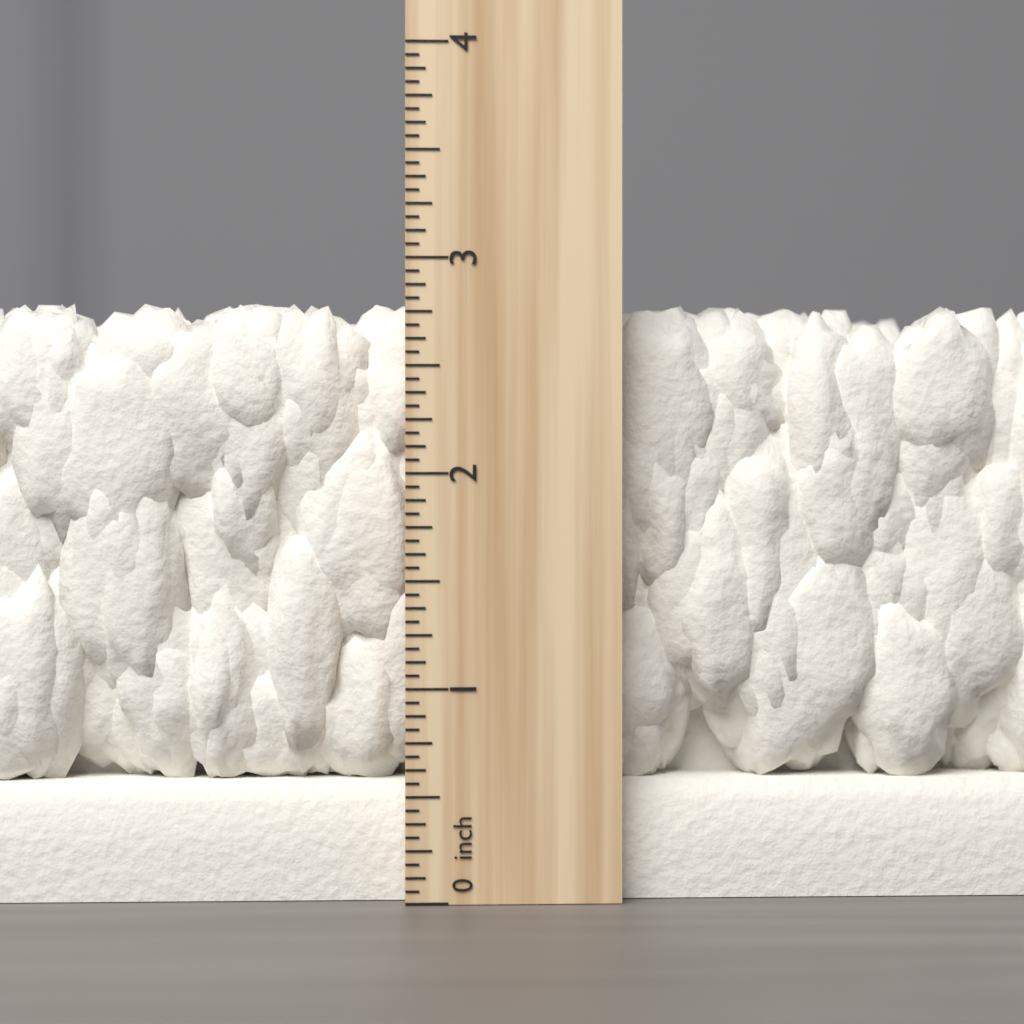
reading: 2.8125 inch
